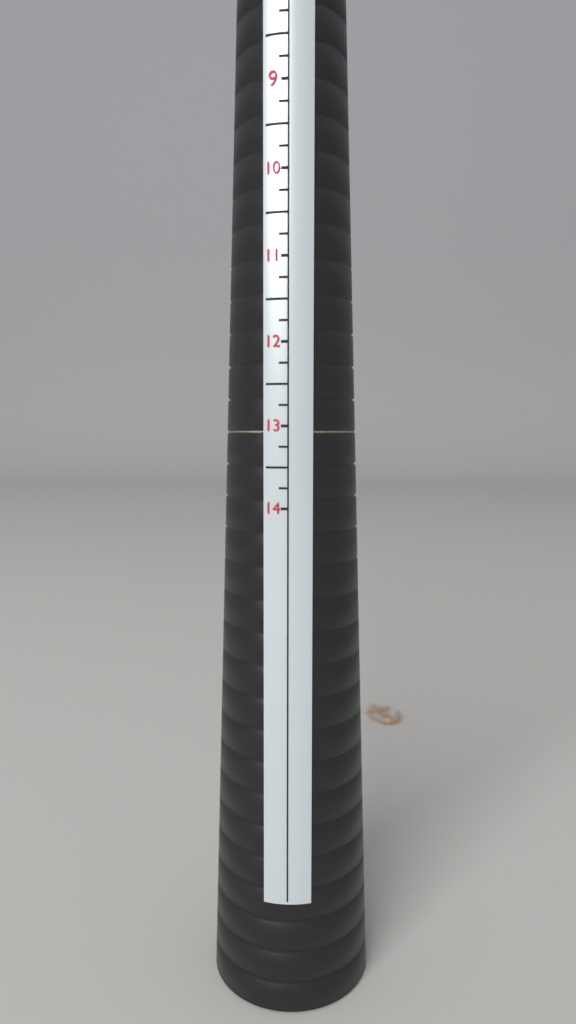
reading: 13.50 US
